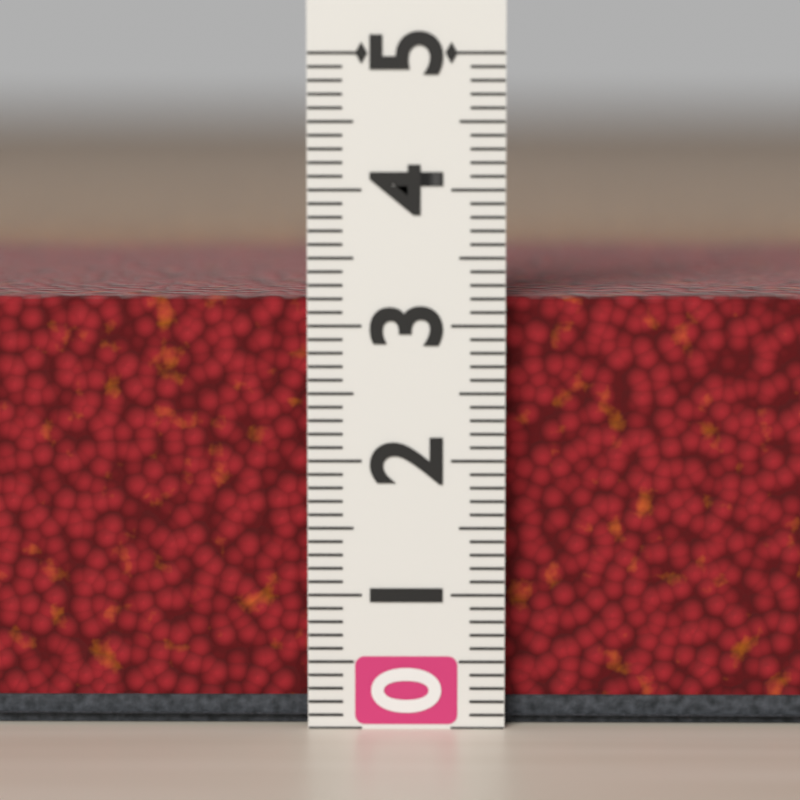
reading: 3.2 (no unit)
